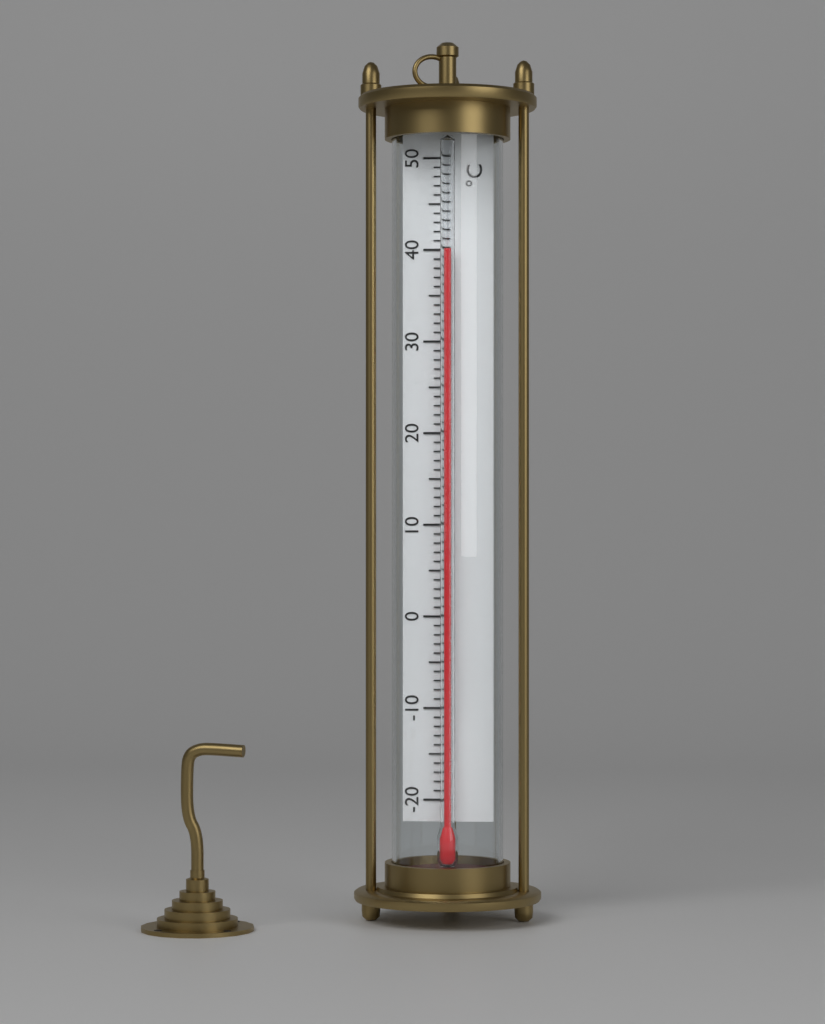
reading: 40 °C
